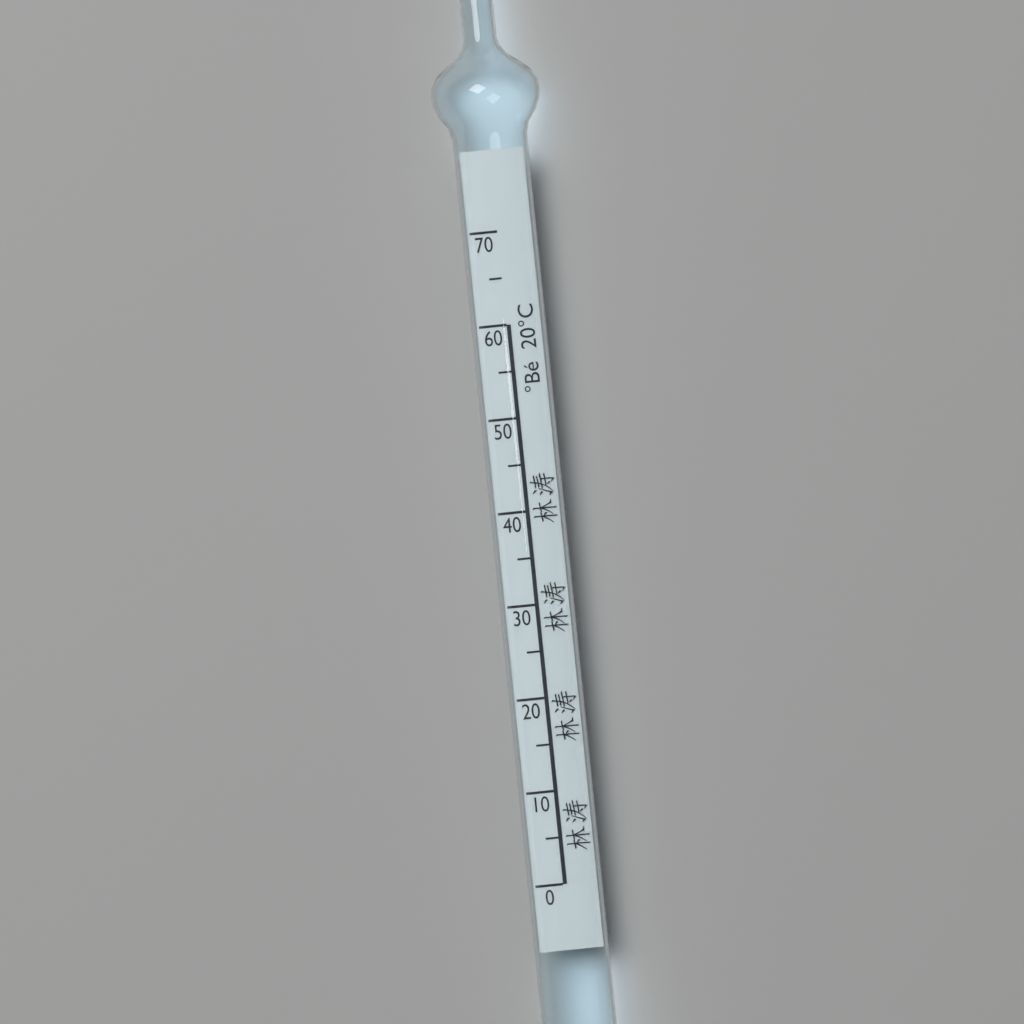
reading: 60 °Bé
